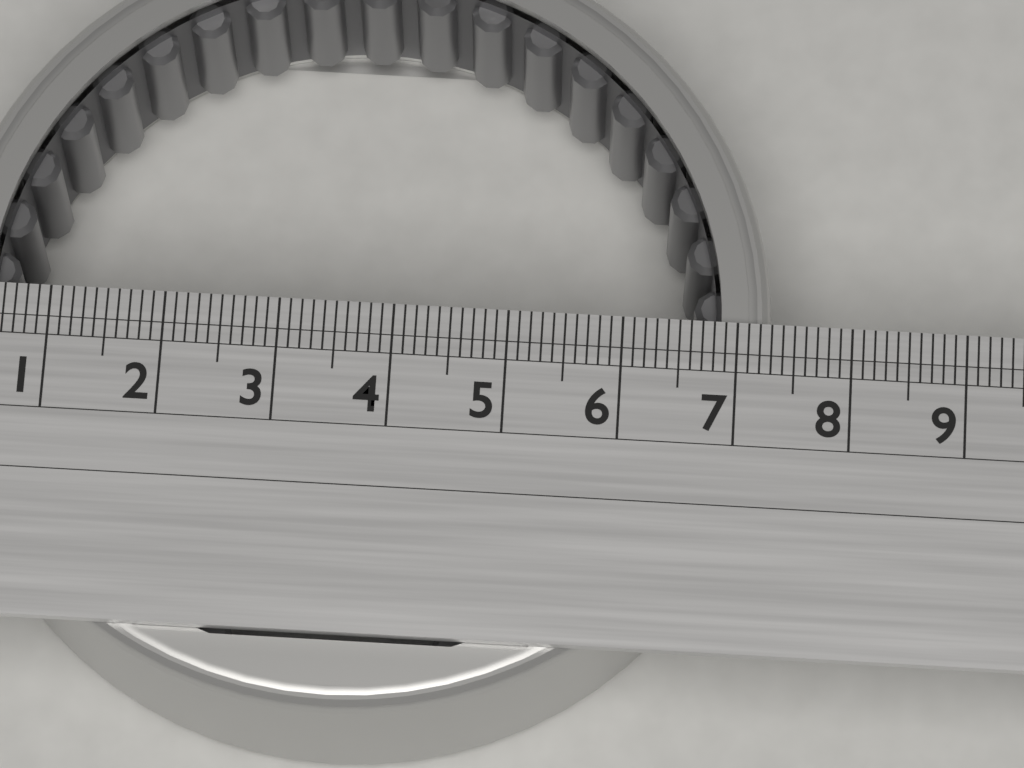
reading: 7.3 (no unit)
